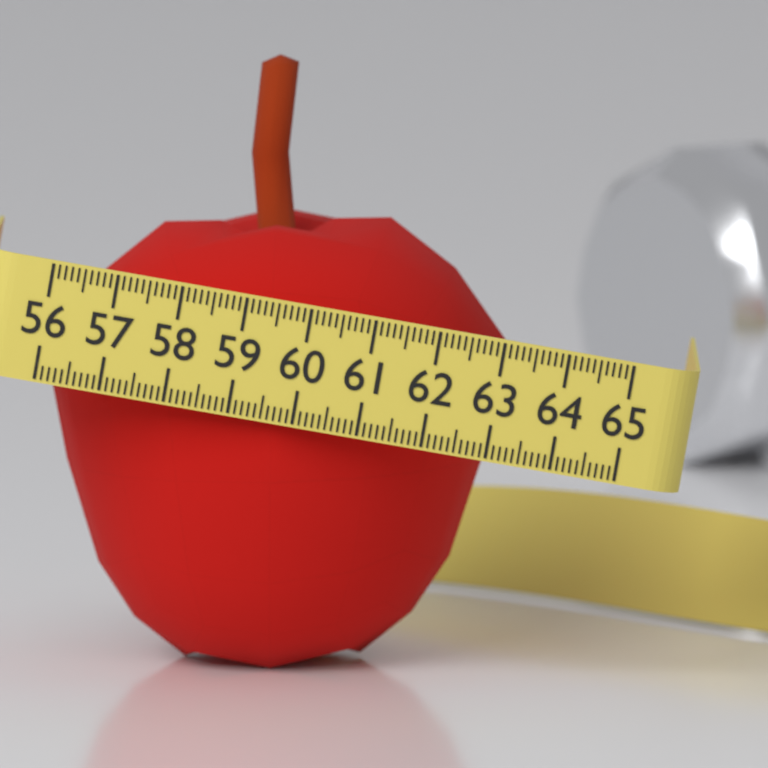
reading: 63.1 (no unit)
